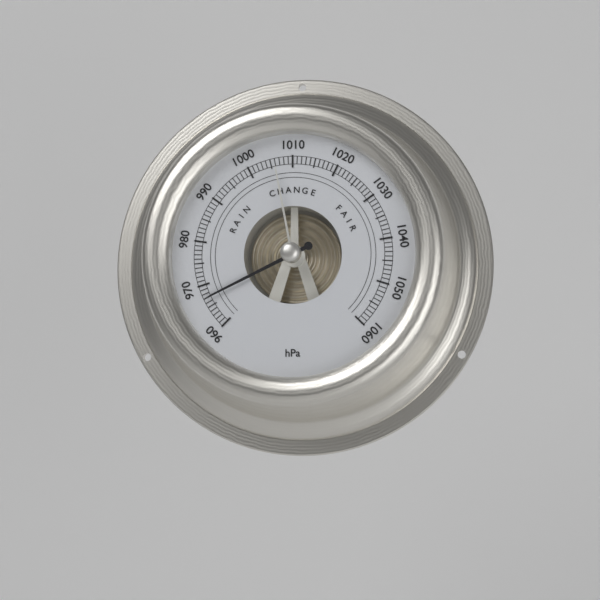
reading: 967 hPa
